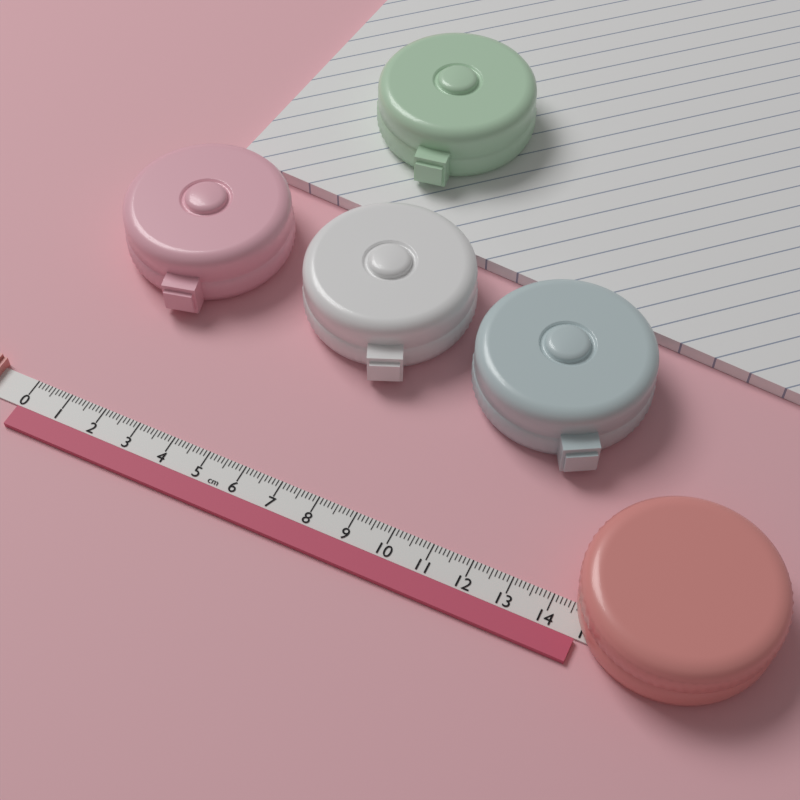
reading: 14.8 cm
